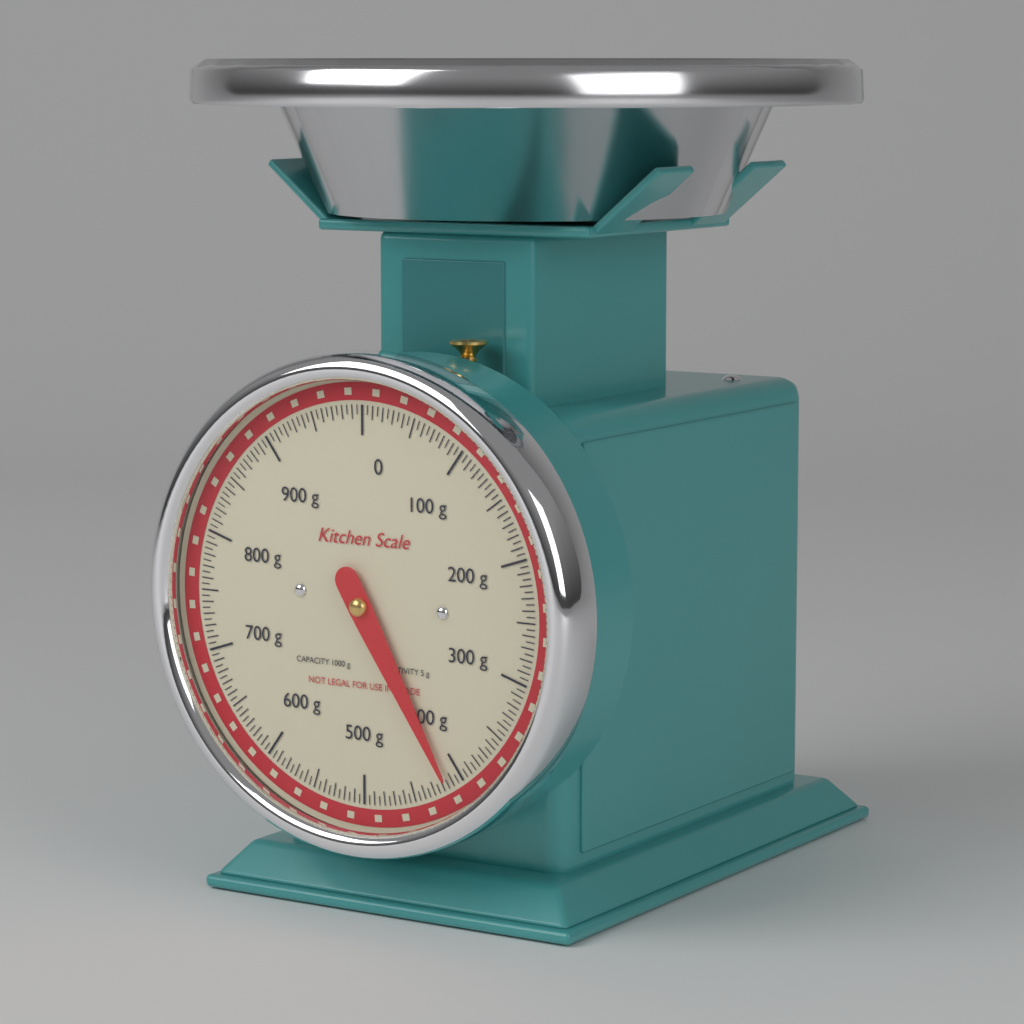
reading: 415 g
